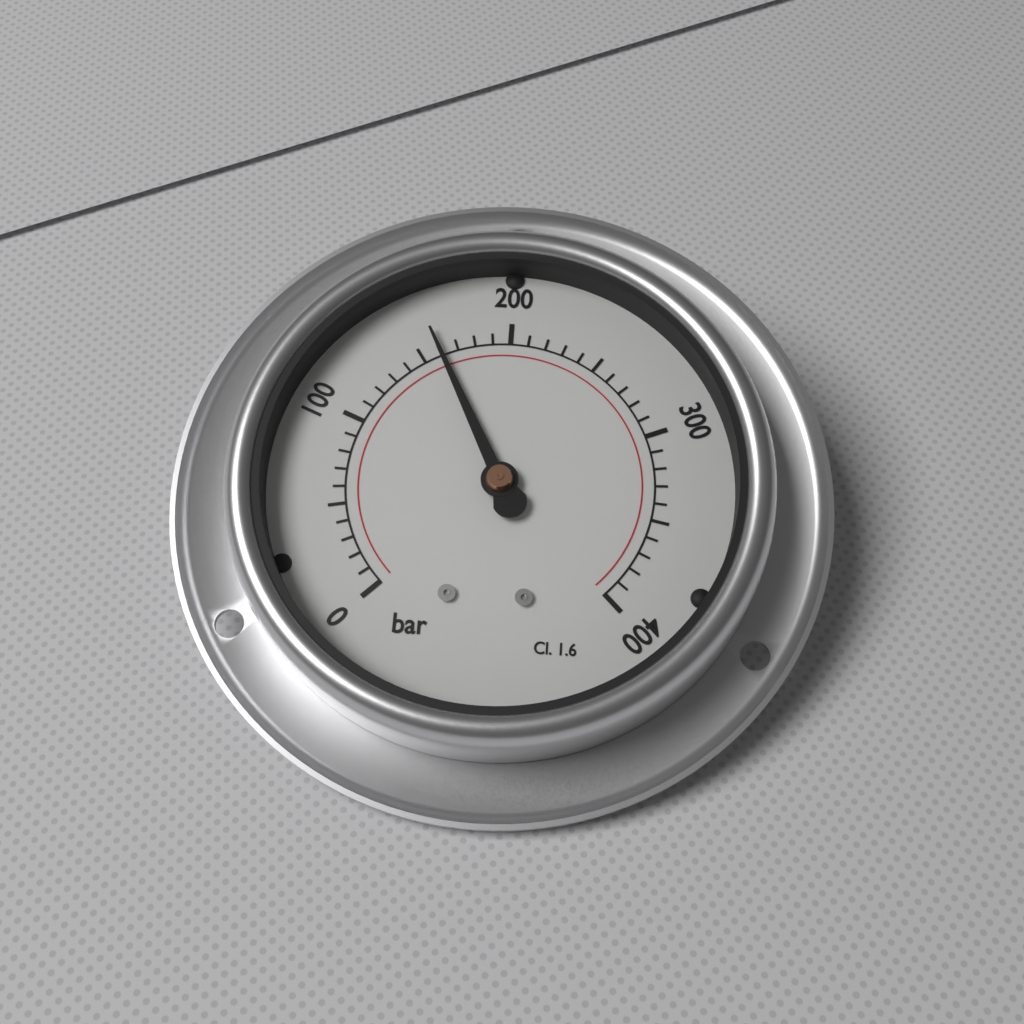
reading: 160 bar
